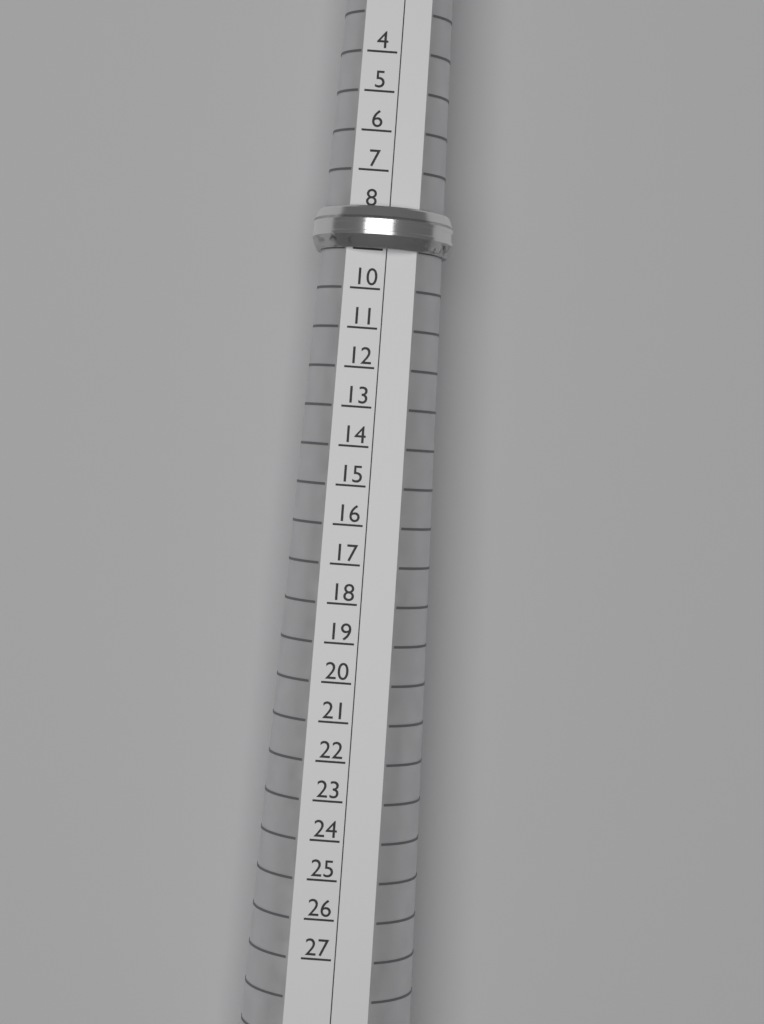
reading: 9 (no unit)
